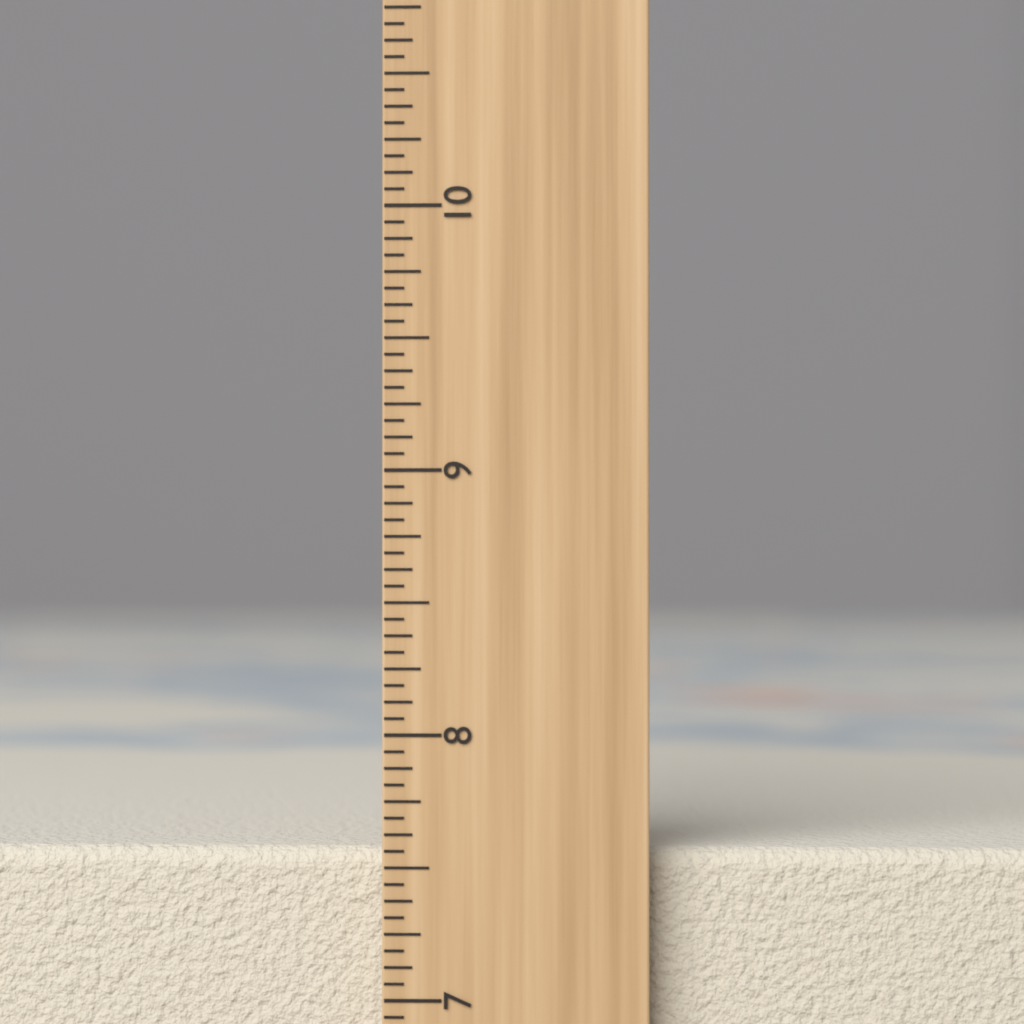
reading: 7.5625 inch
